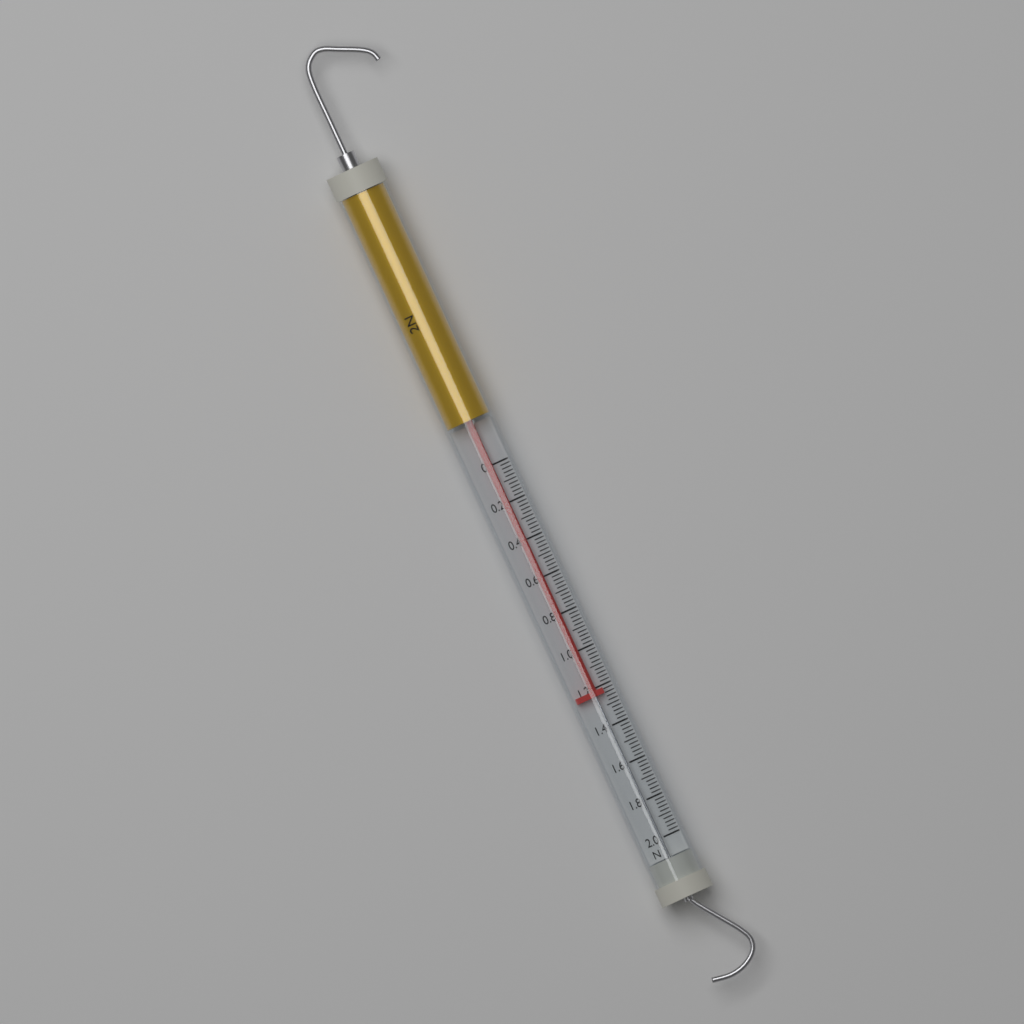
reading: 1.24 N
